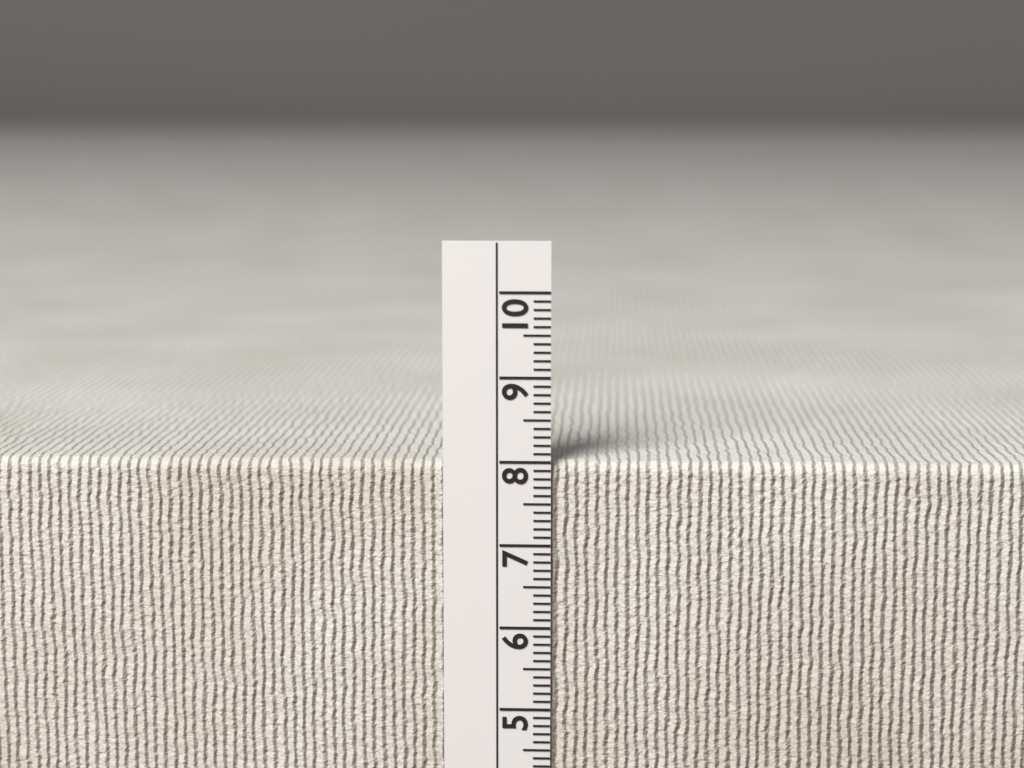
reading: 8.0 cm
